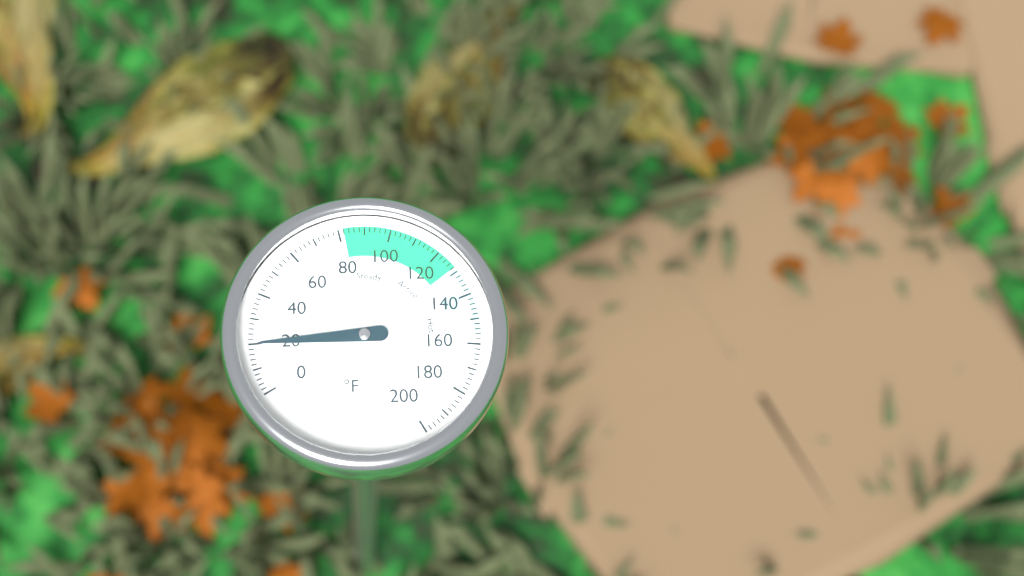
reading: 20 °F
